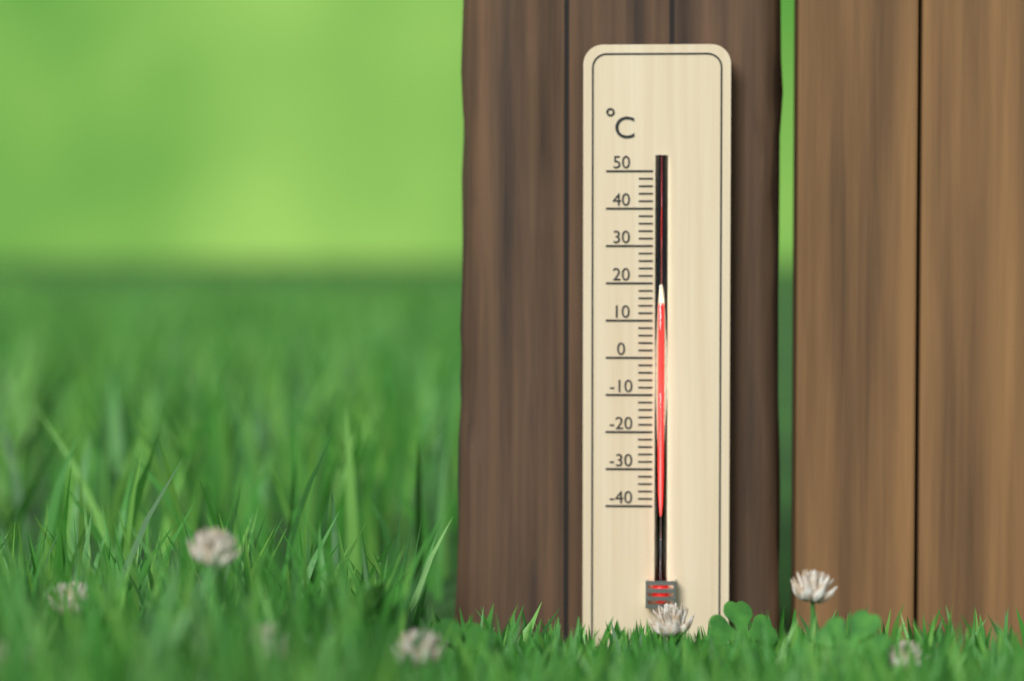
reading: 14 °C
